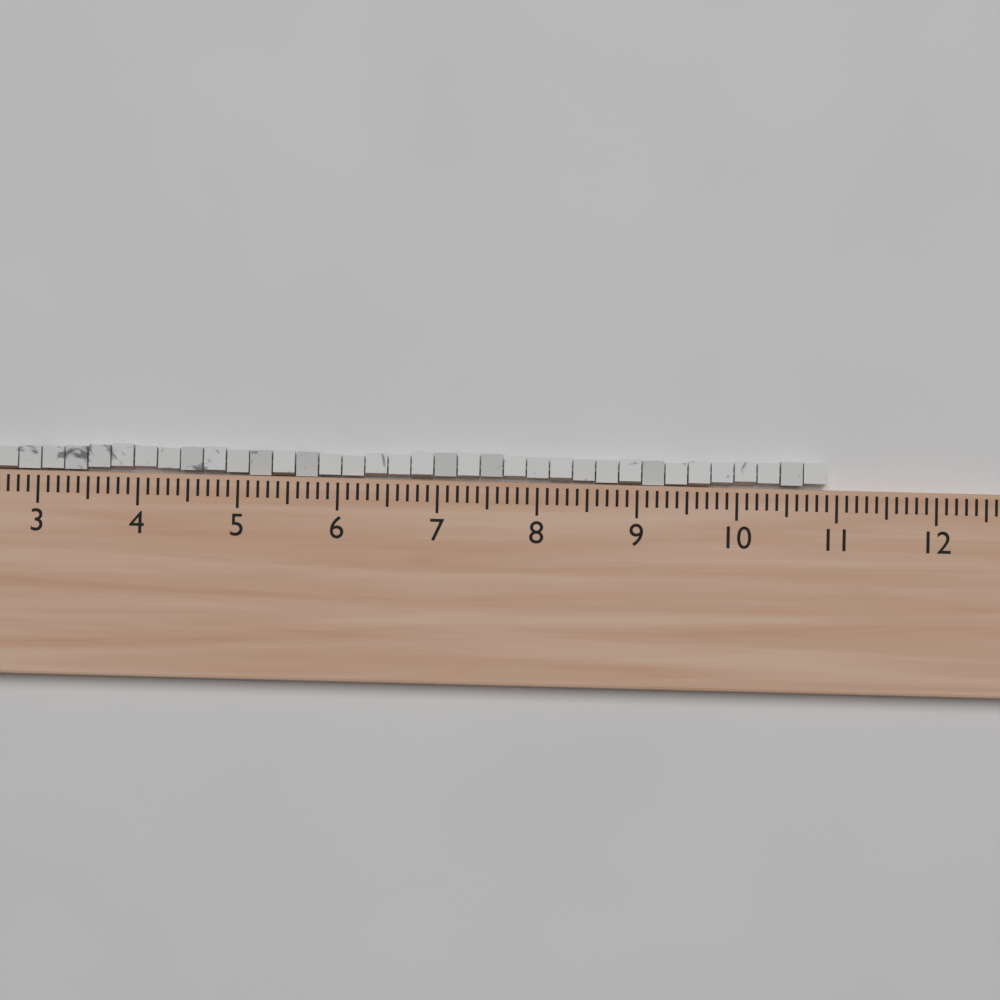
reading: 10.9 (no unit)
